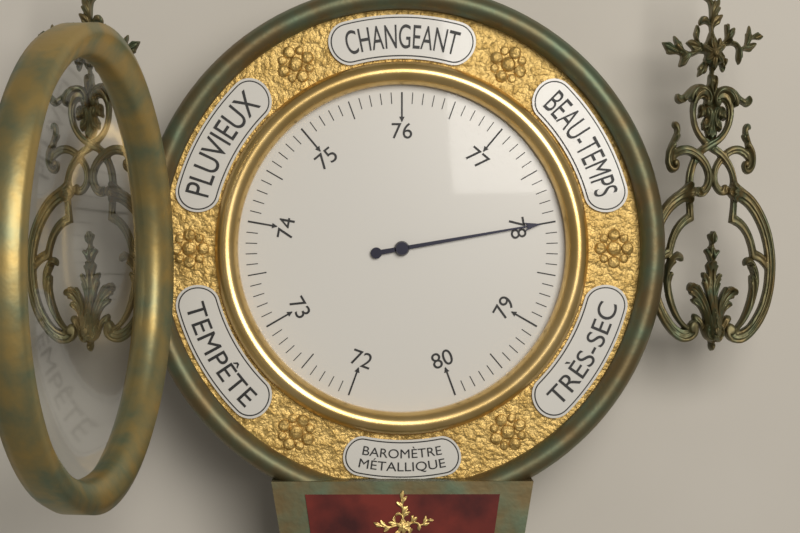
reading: 78.0 (no unit)
